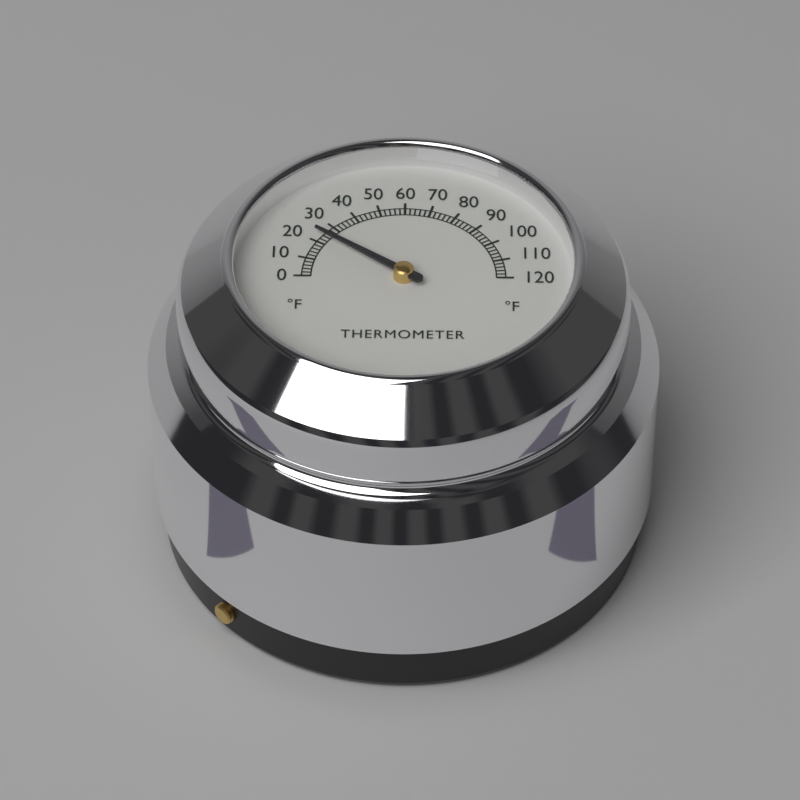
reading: 24 °F
